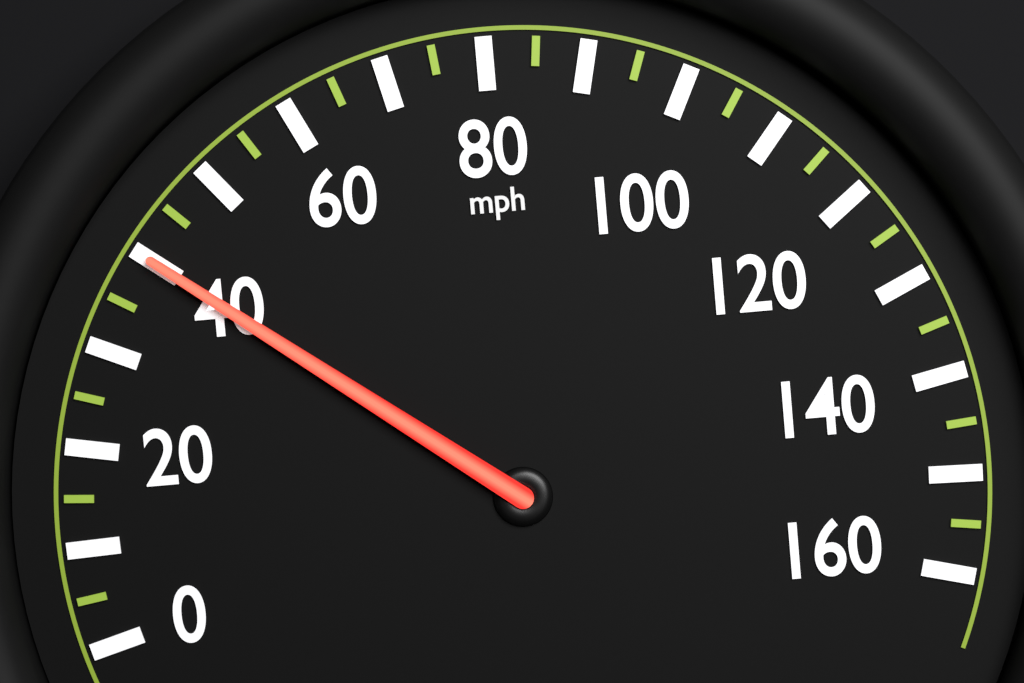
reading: 40 mph
